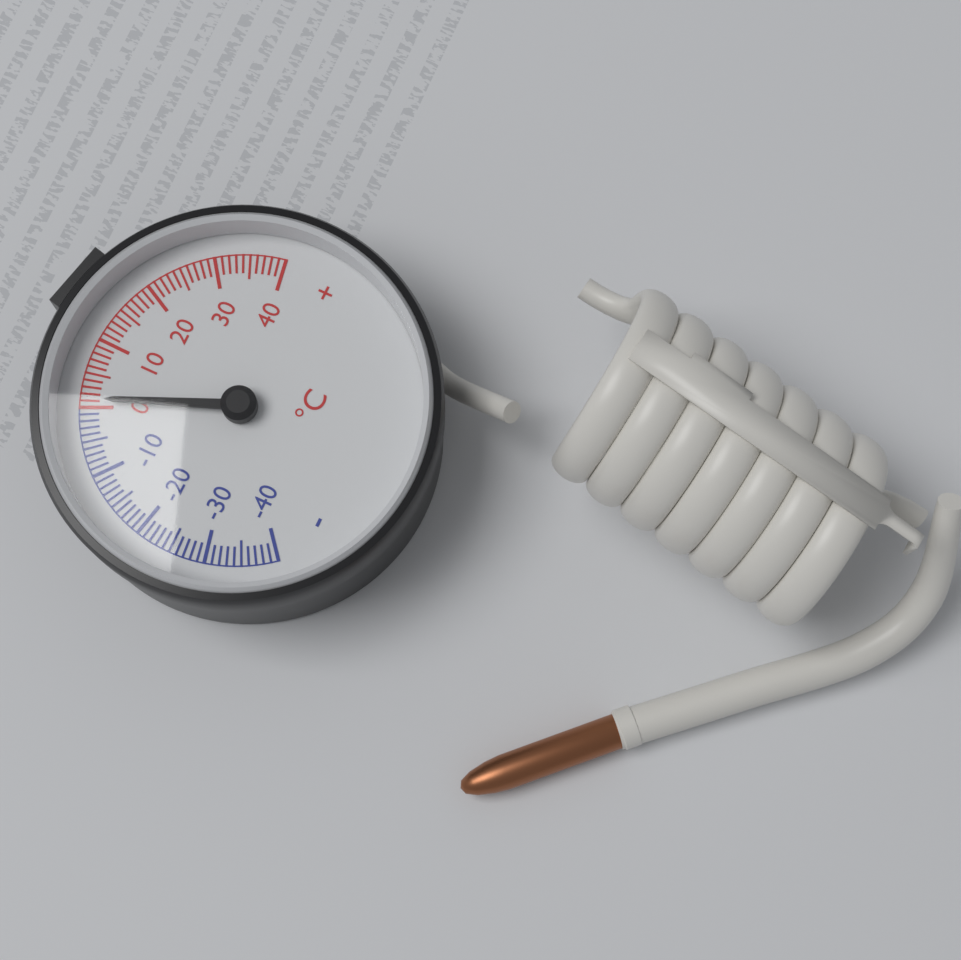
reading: 1 °C
